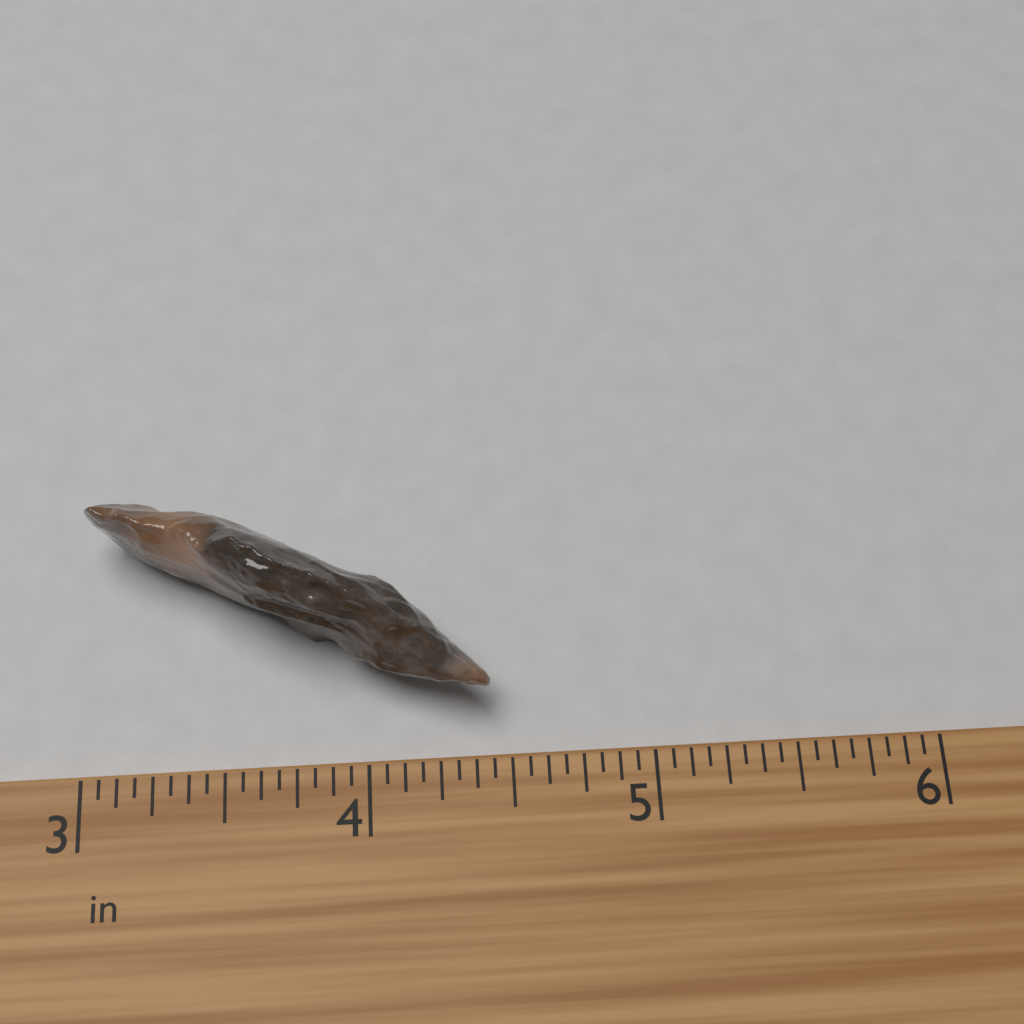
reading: 4.4375 in
